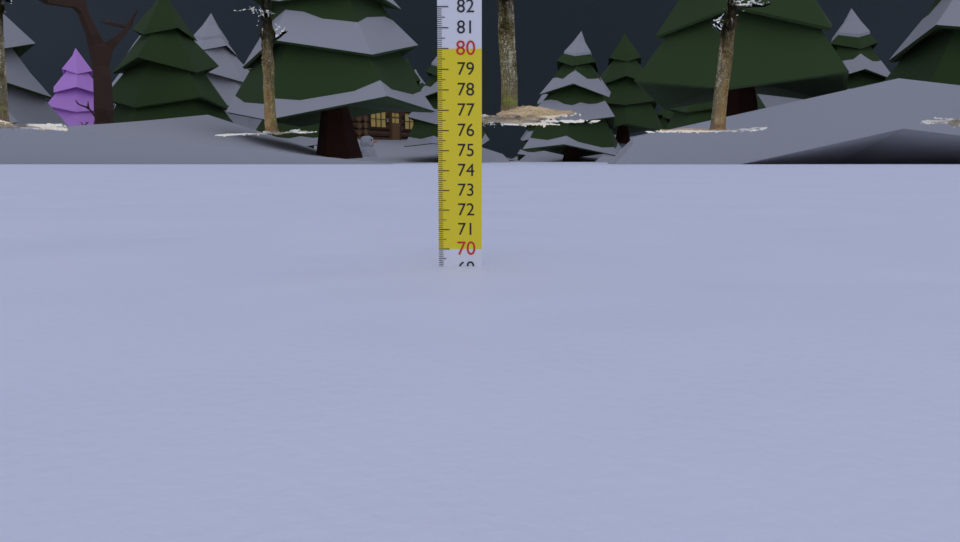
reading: 69.1 cm
